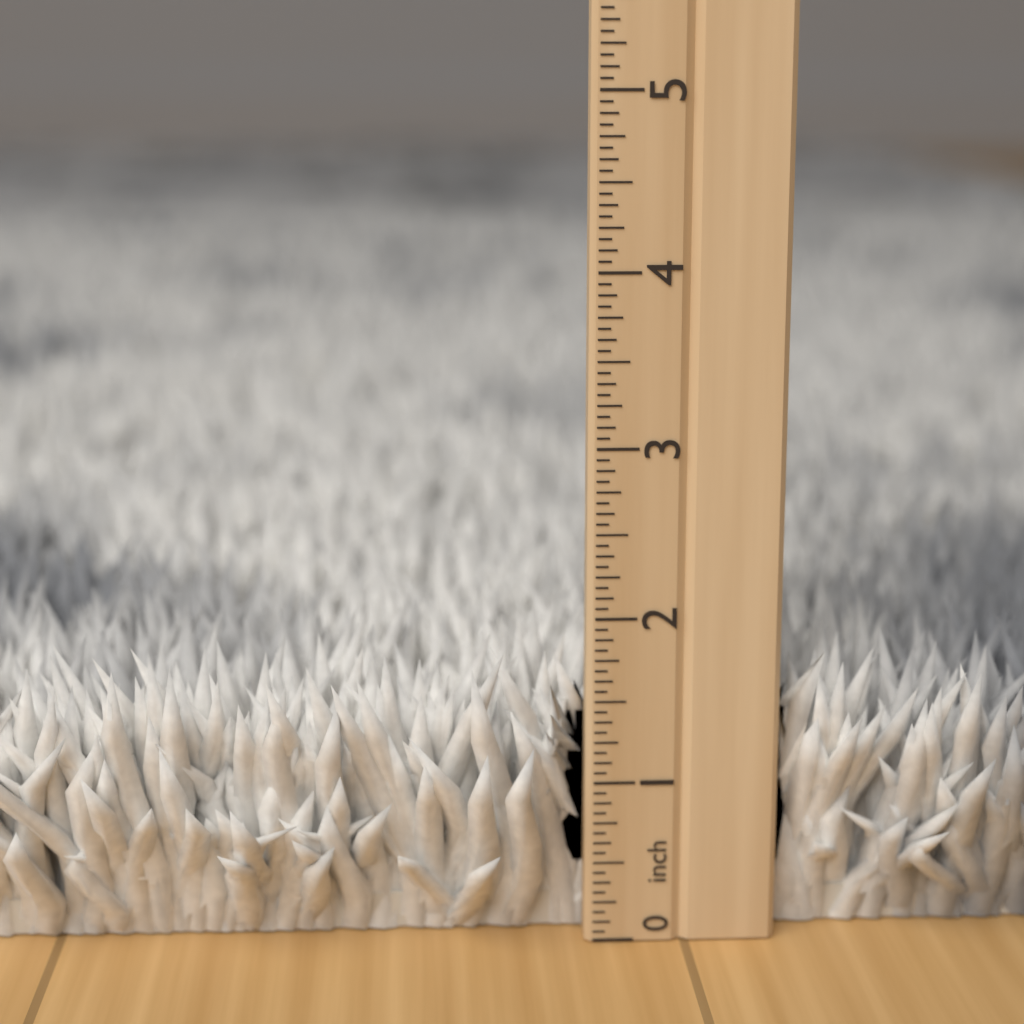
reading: 1.8750 inch
